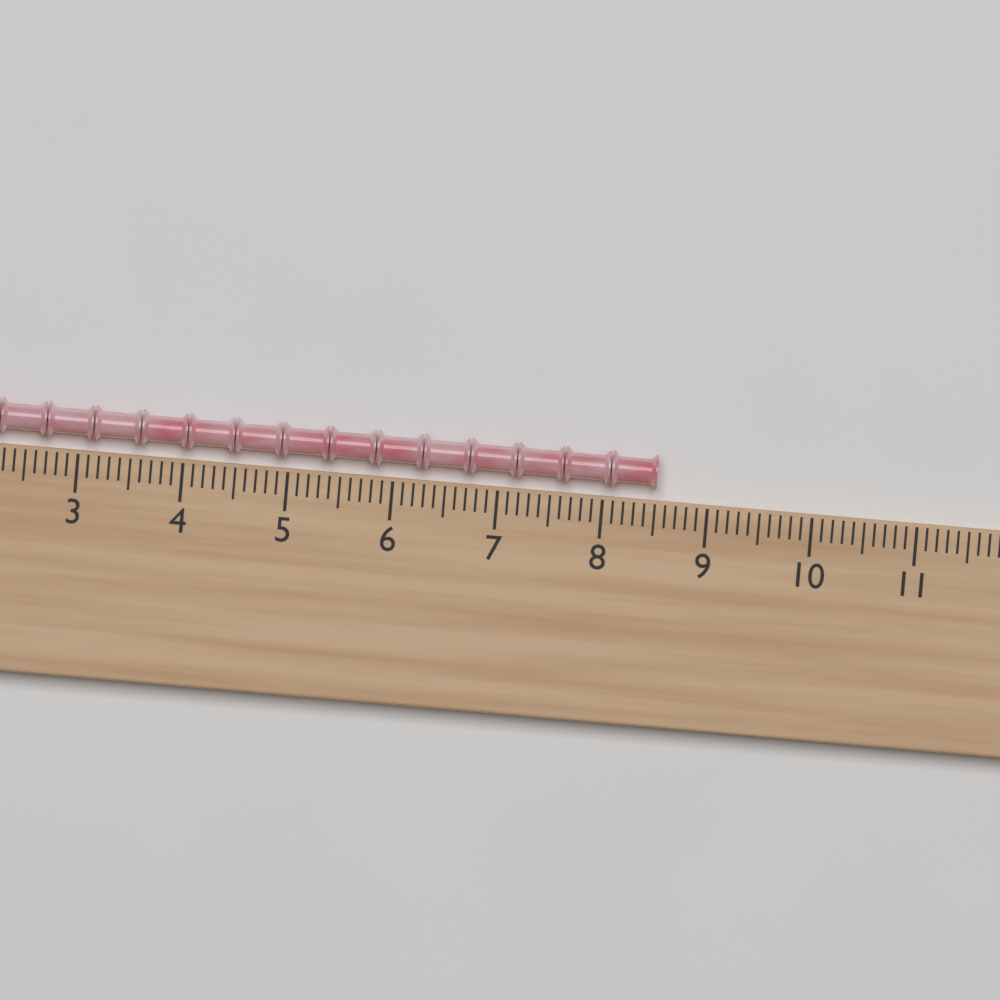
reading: 8.5 (no unit)
